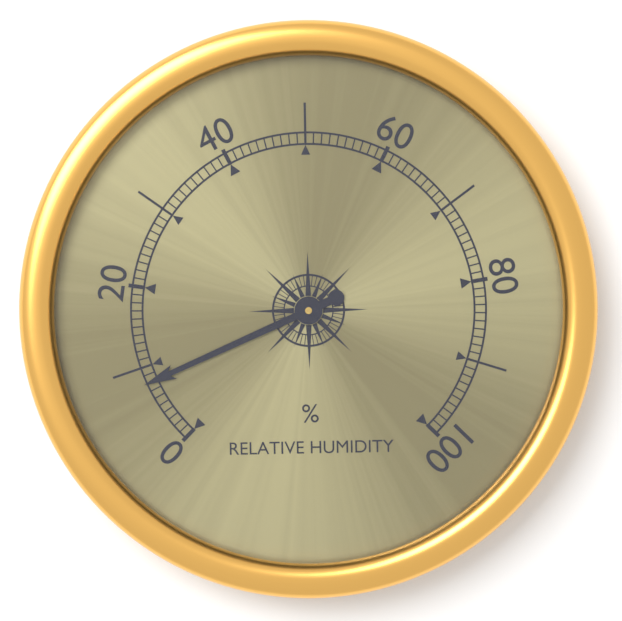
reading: 8 %
